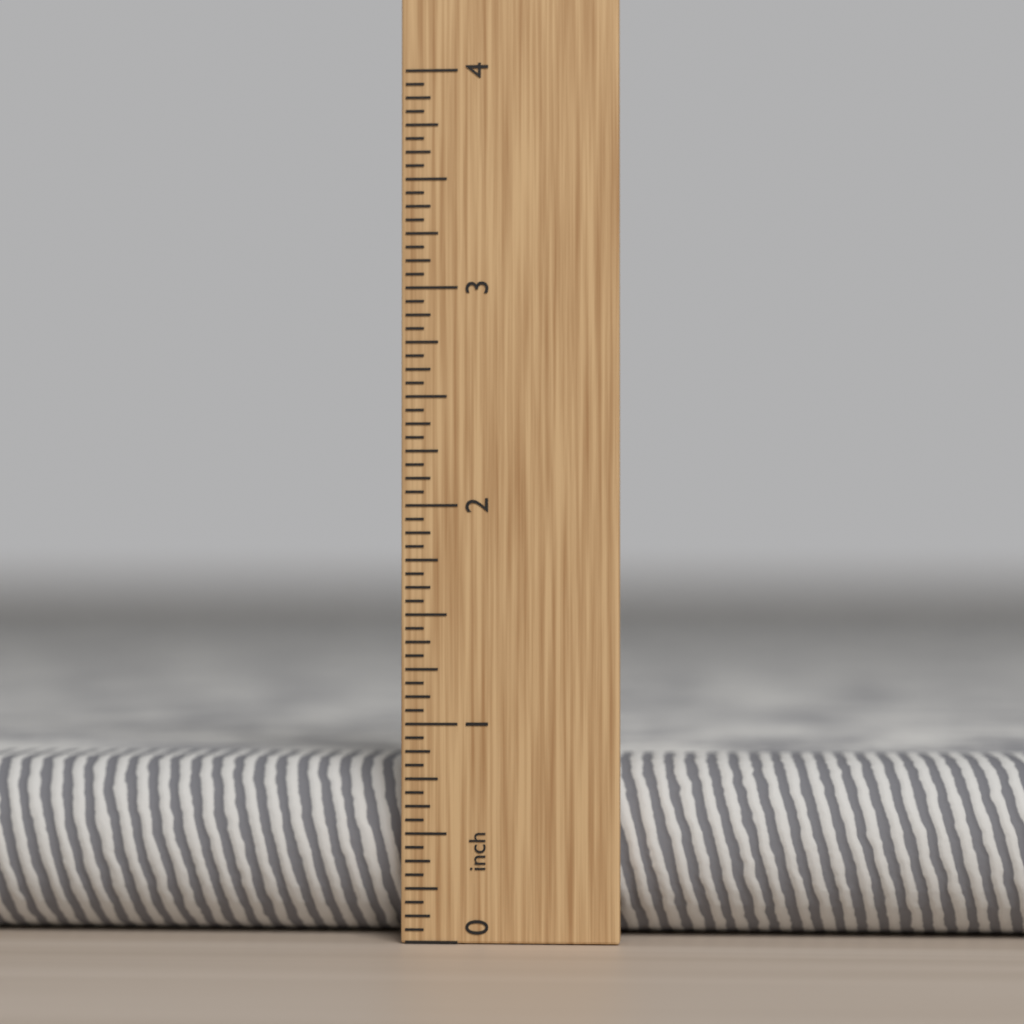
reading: 0.8125 in
